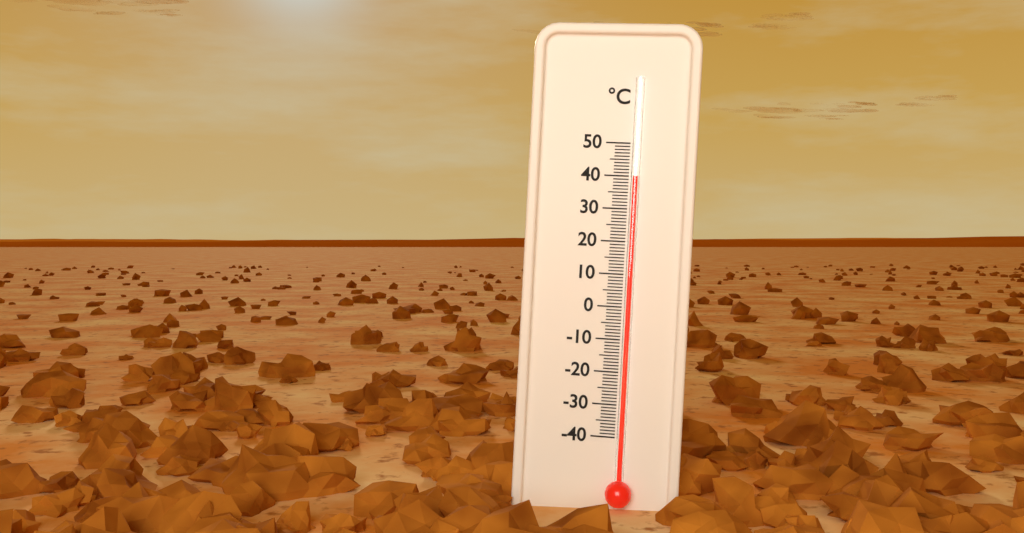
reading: 40 °C
